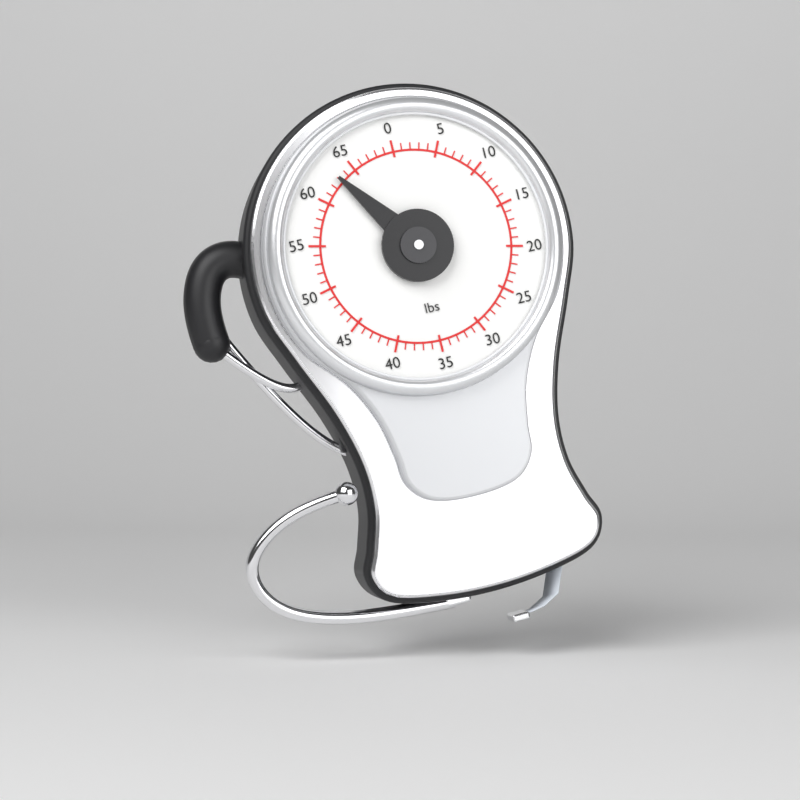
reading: 63 lbs
